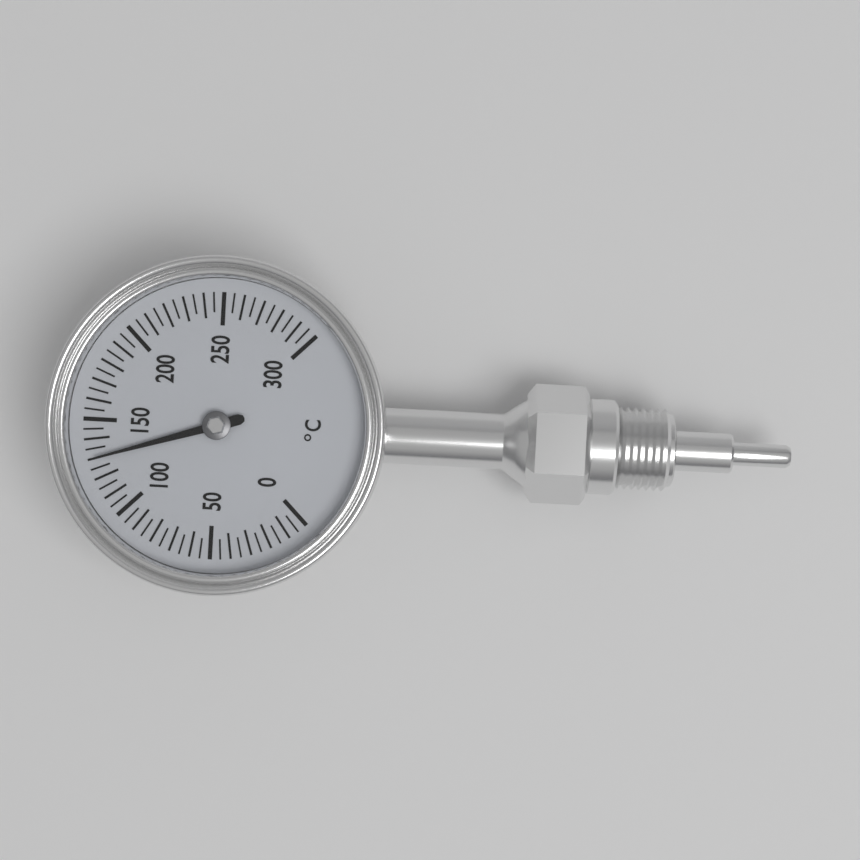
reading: 130 °C
